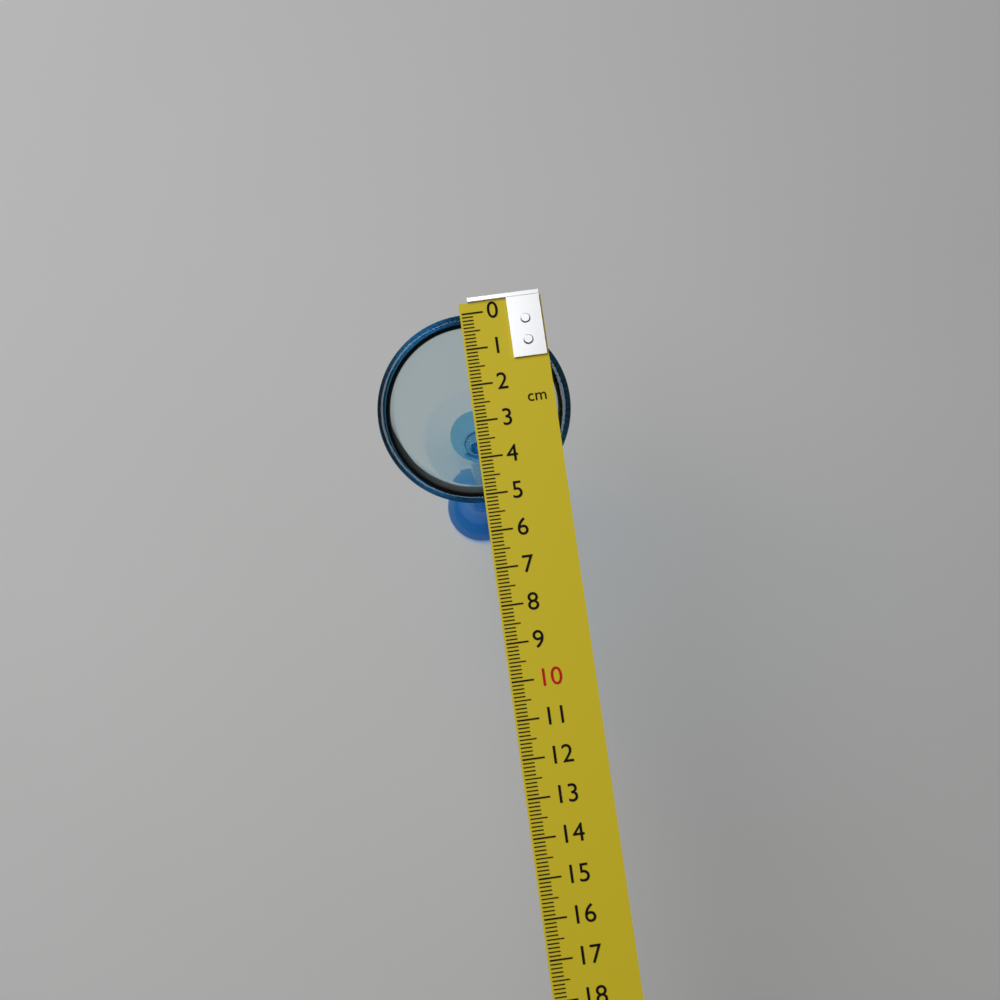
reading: 5.2 cm
